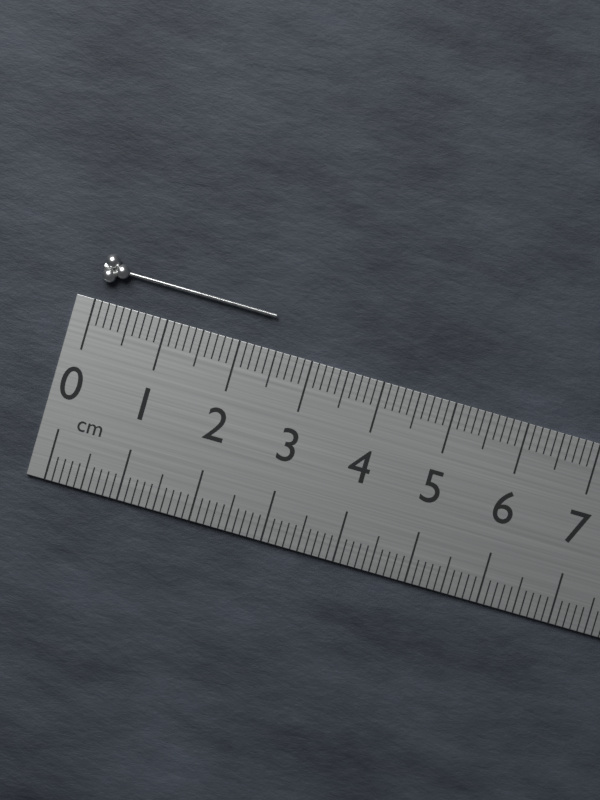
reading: 2.4 cm
